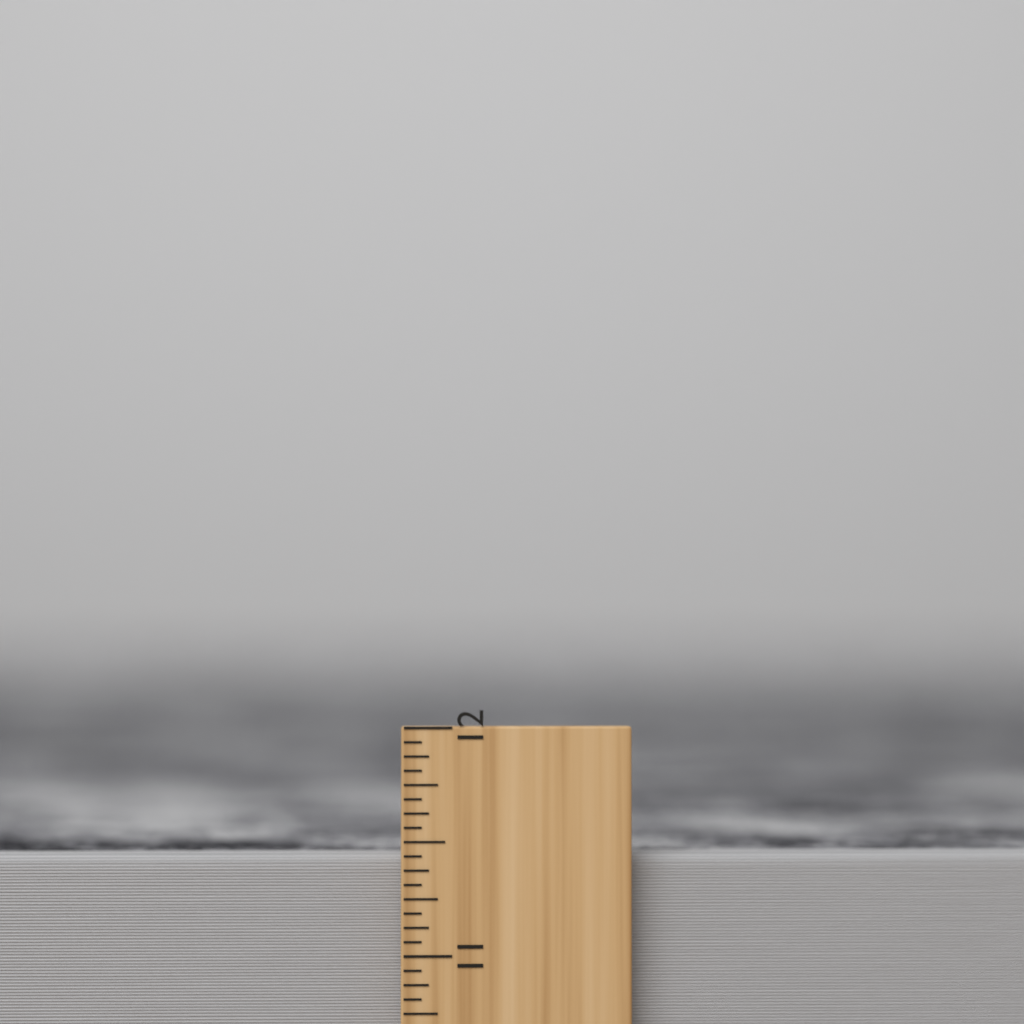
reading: 11.4375 inch
